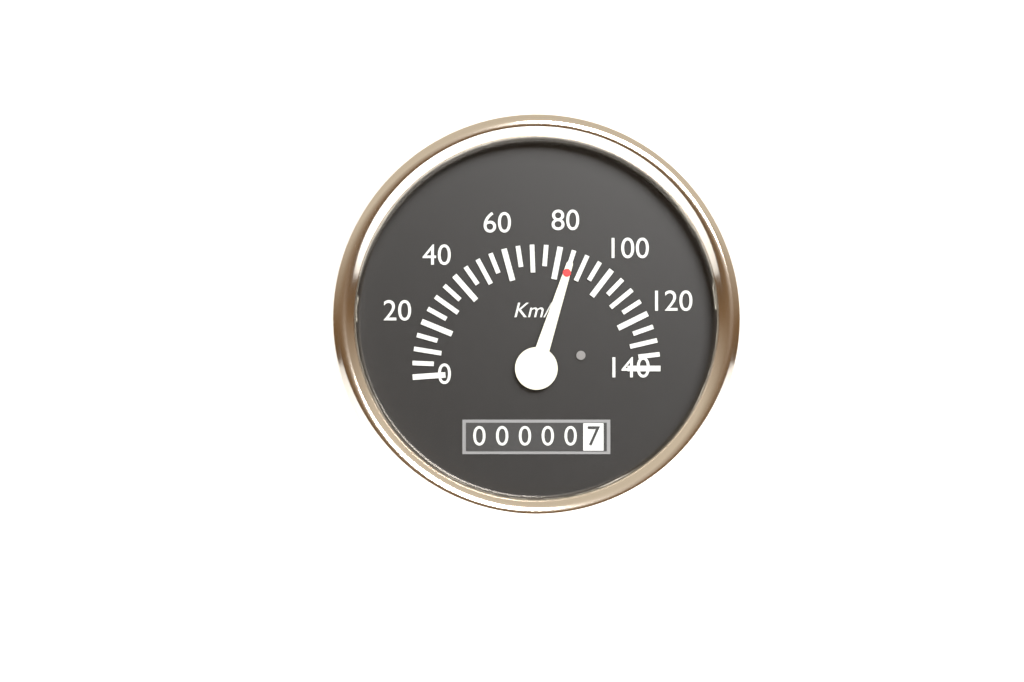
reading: 85 km/h
